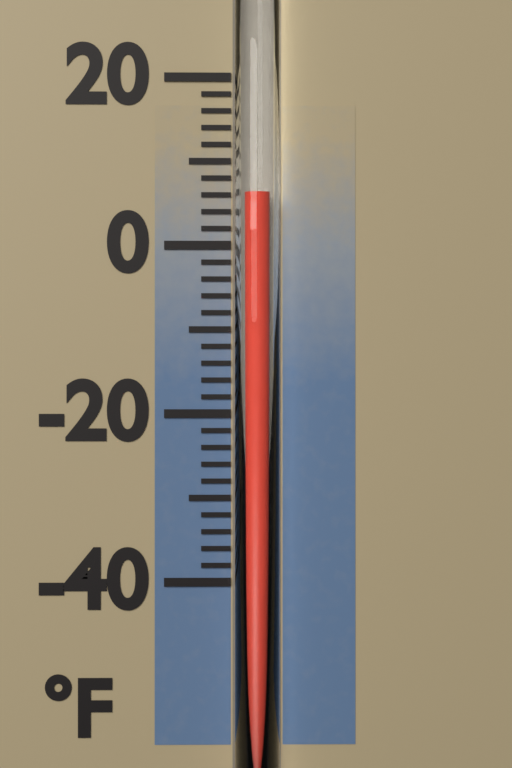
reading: 6 °F
